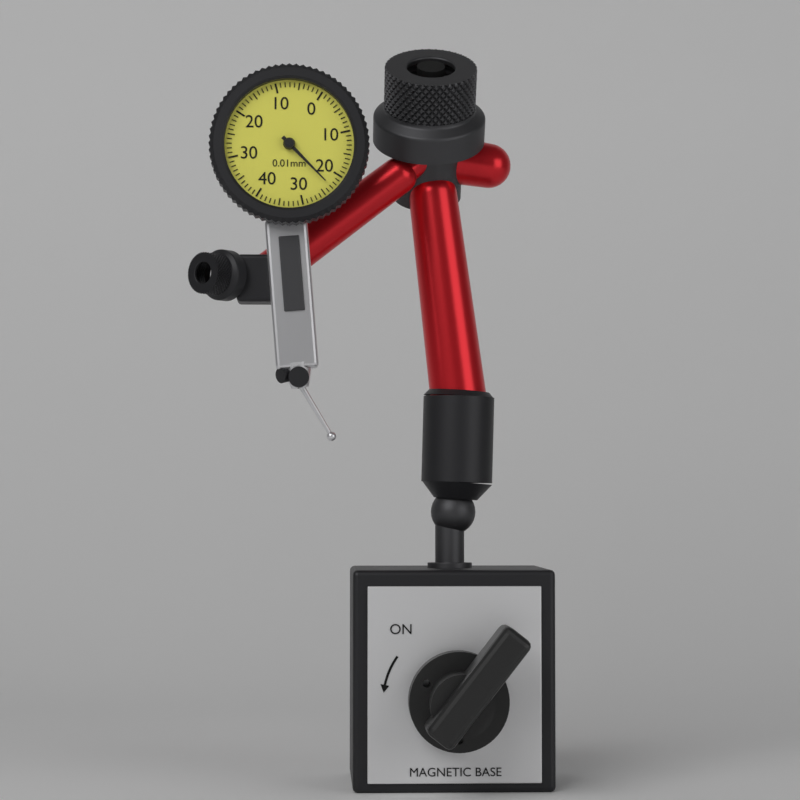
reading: 0.23 mm
